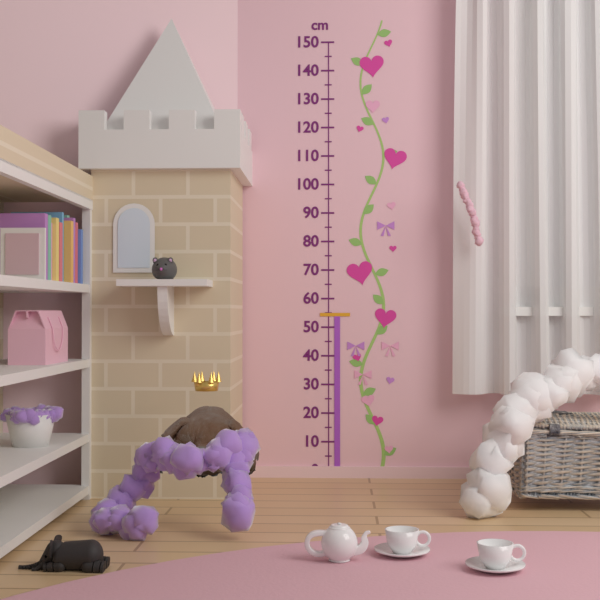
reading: 55 cm
